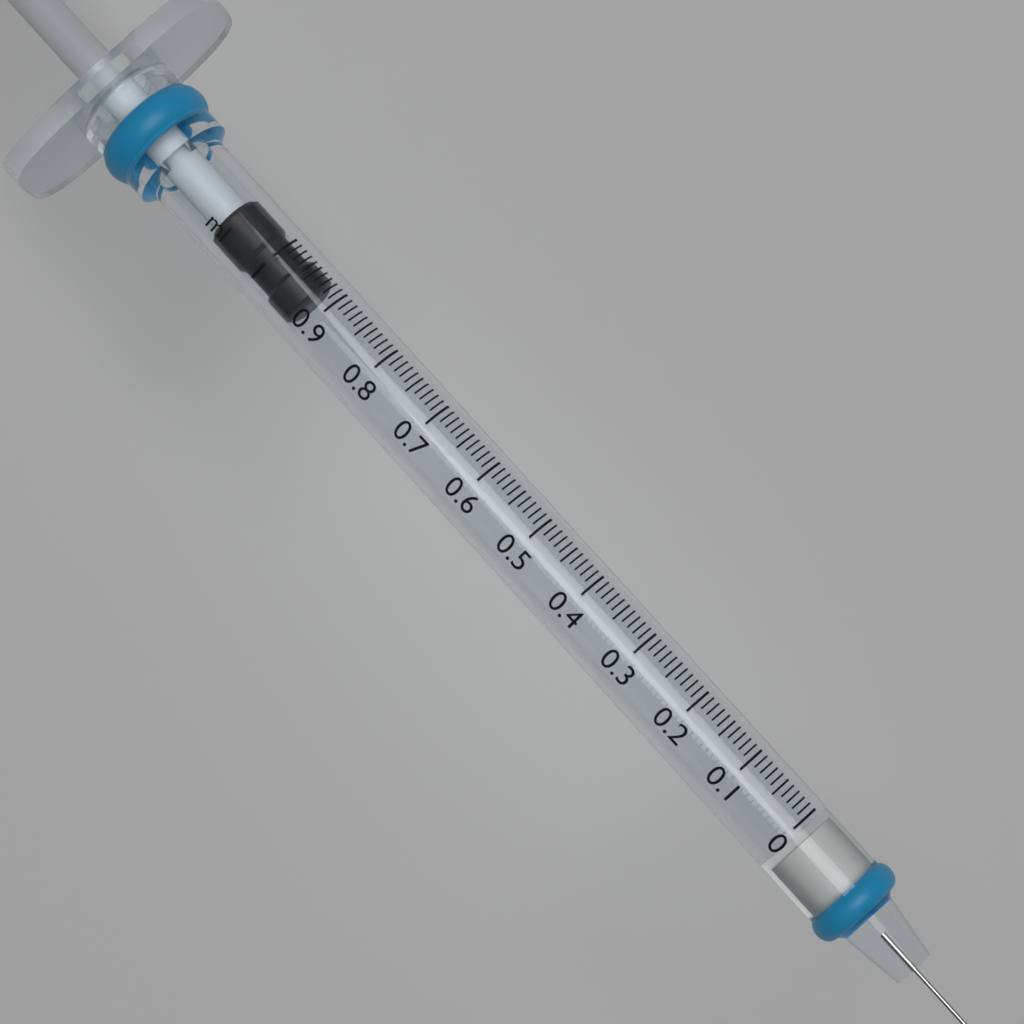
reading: 0.93 ml
